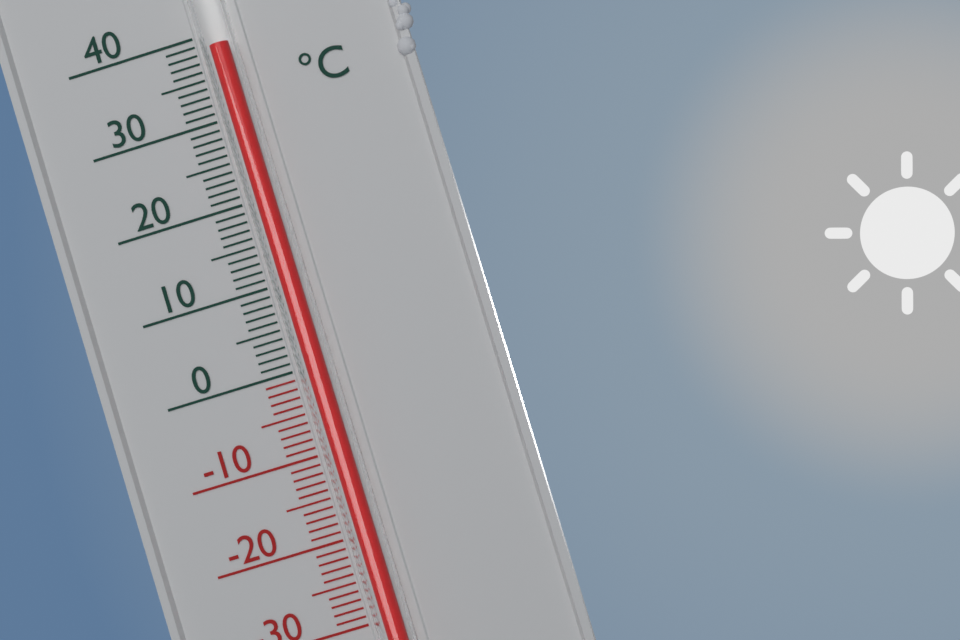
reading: 38 °C
